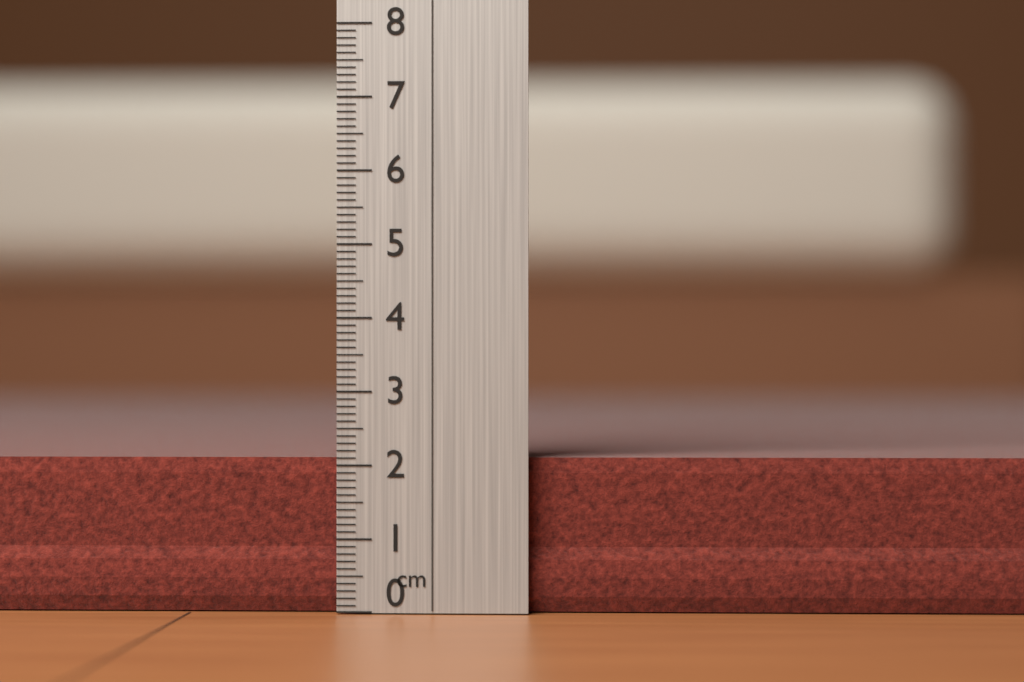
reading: 2.1 cm
